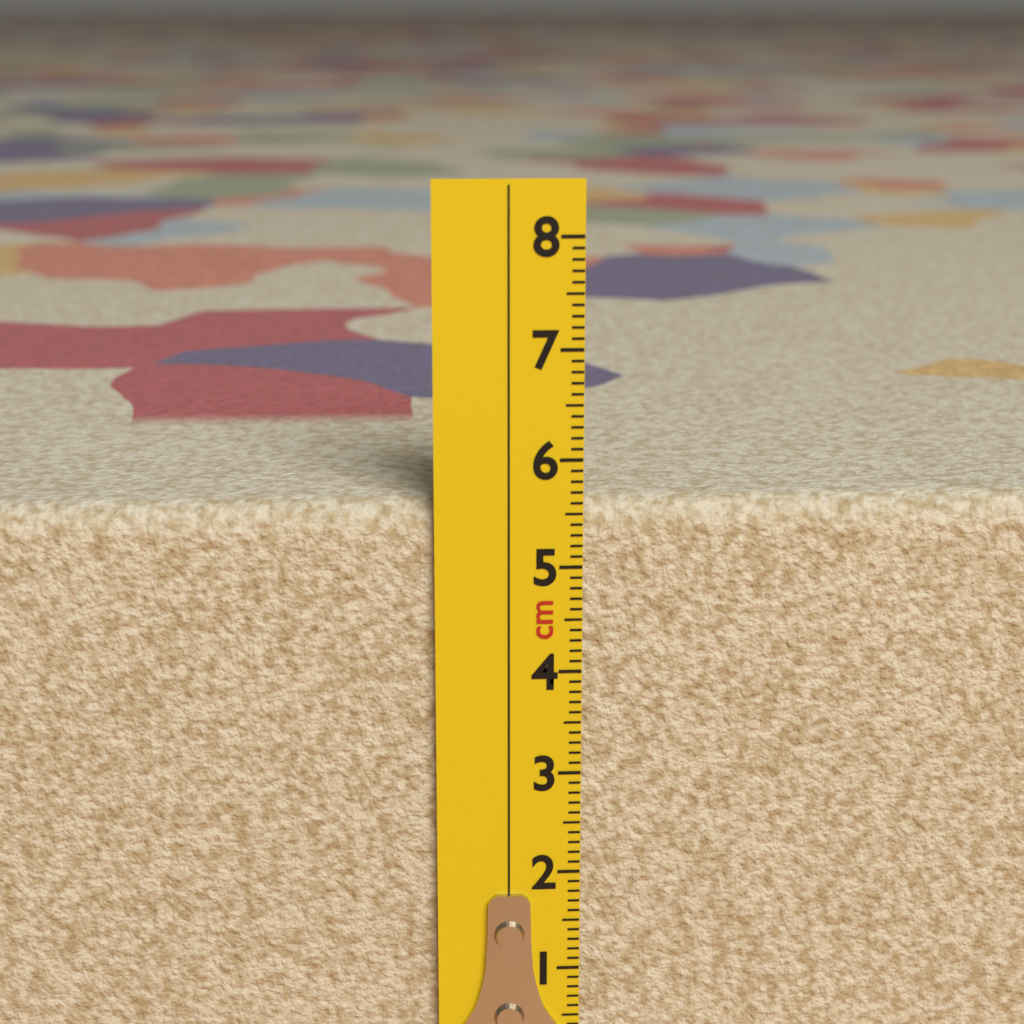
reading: 5.6 cm
